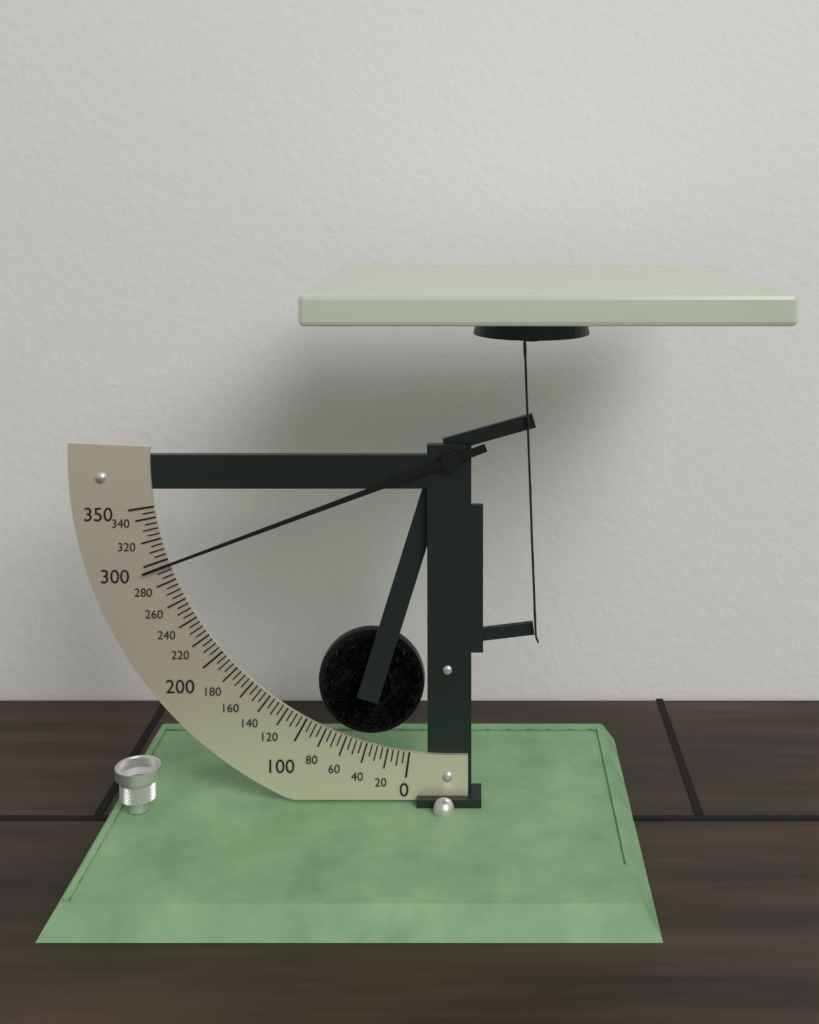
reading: 295 (no unit)
